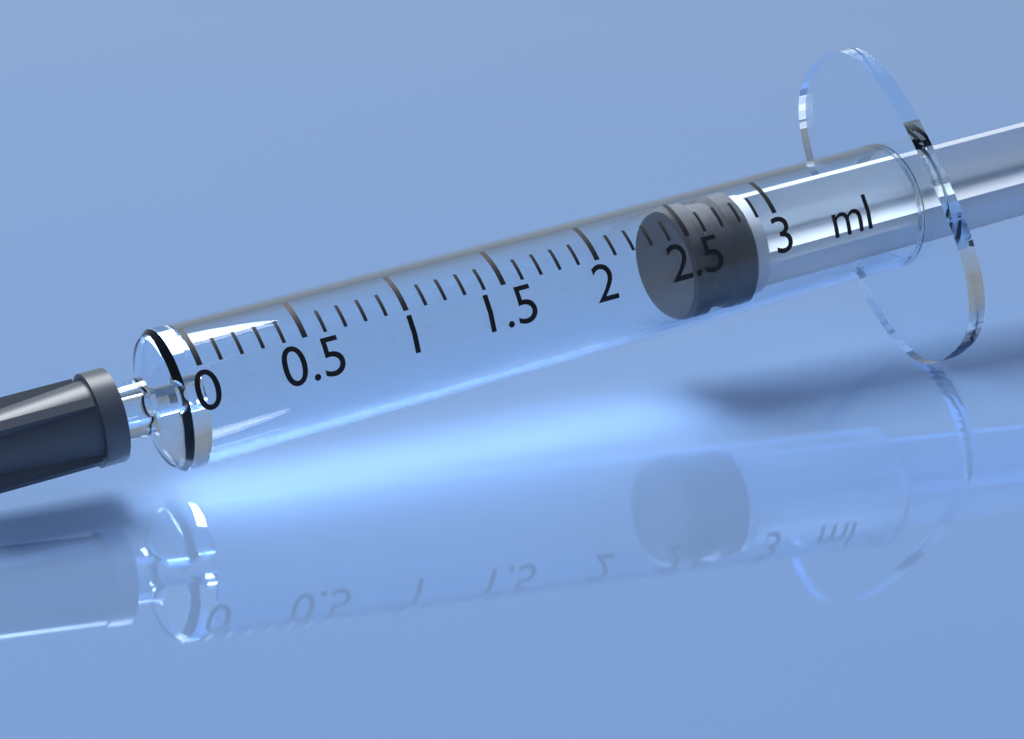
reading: 2.5 ml
